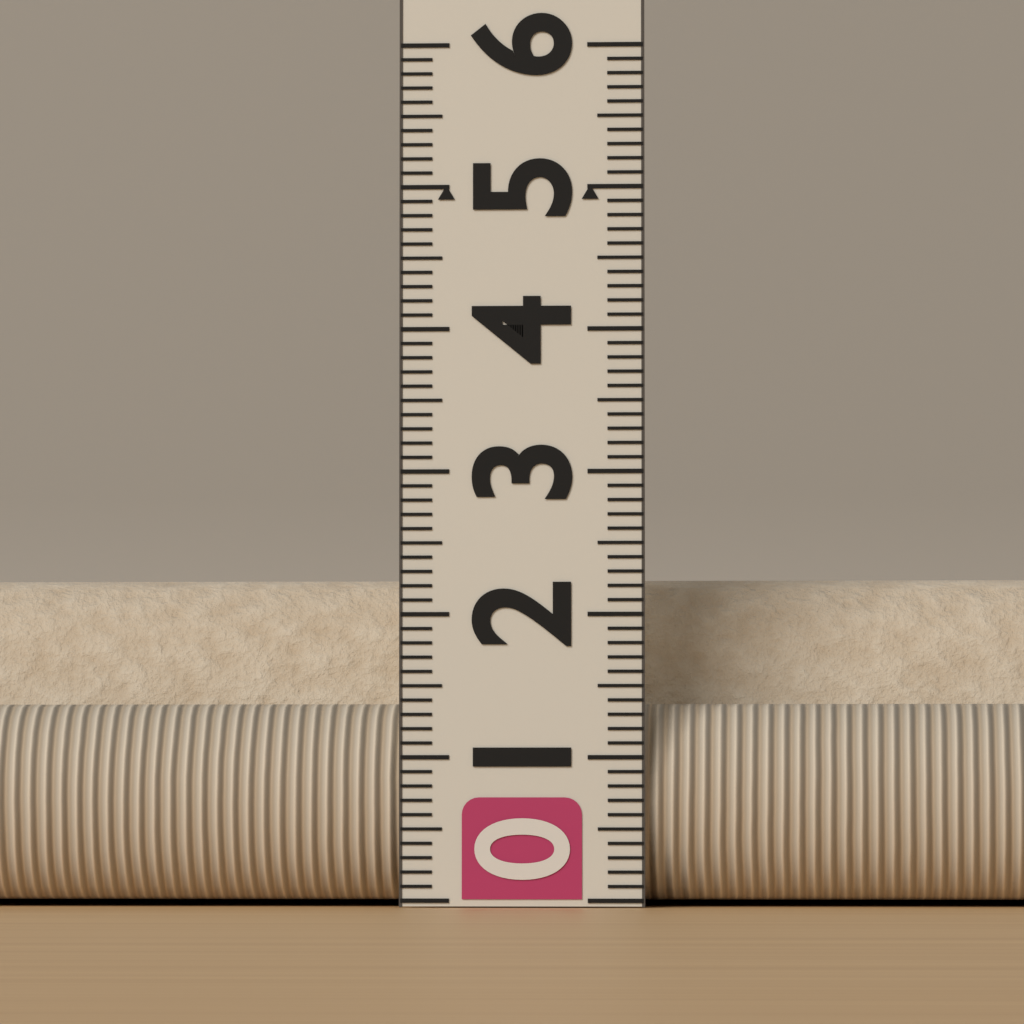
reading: 2.3 (no unit)
